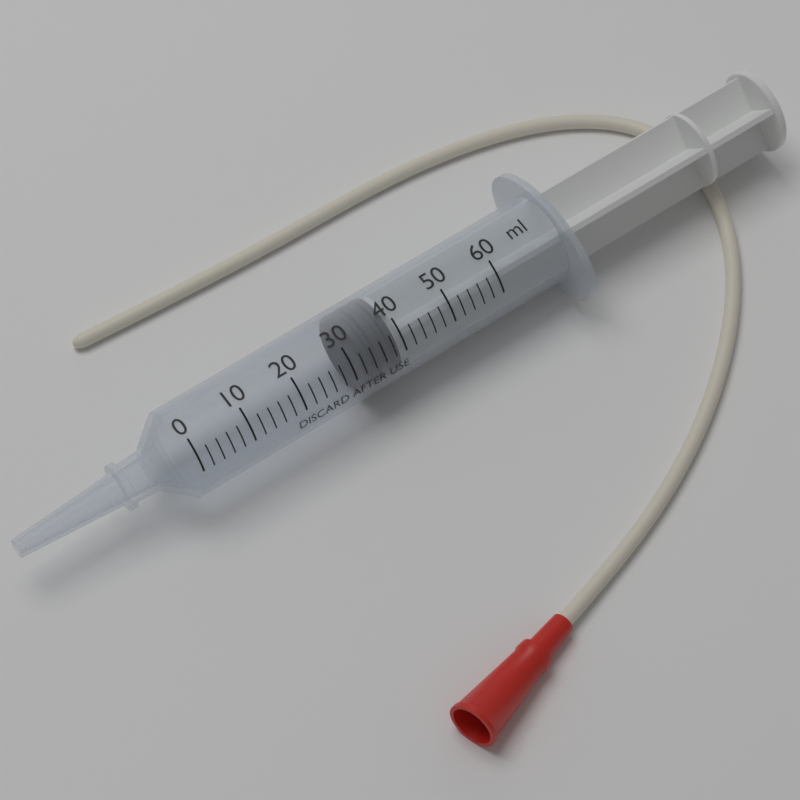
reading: 32 ml
